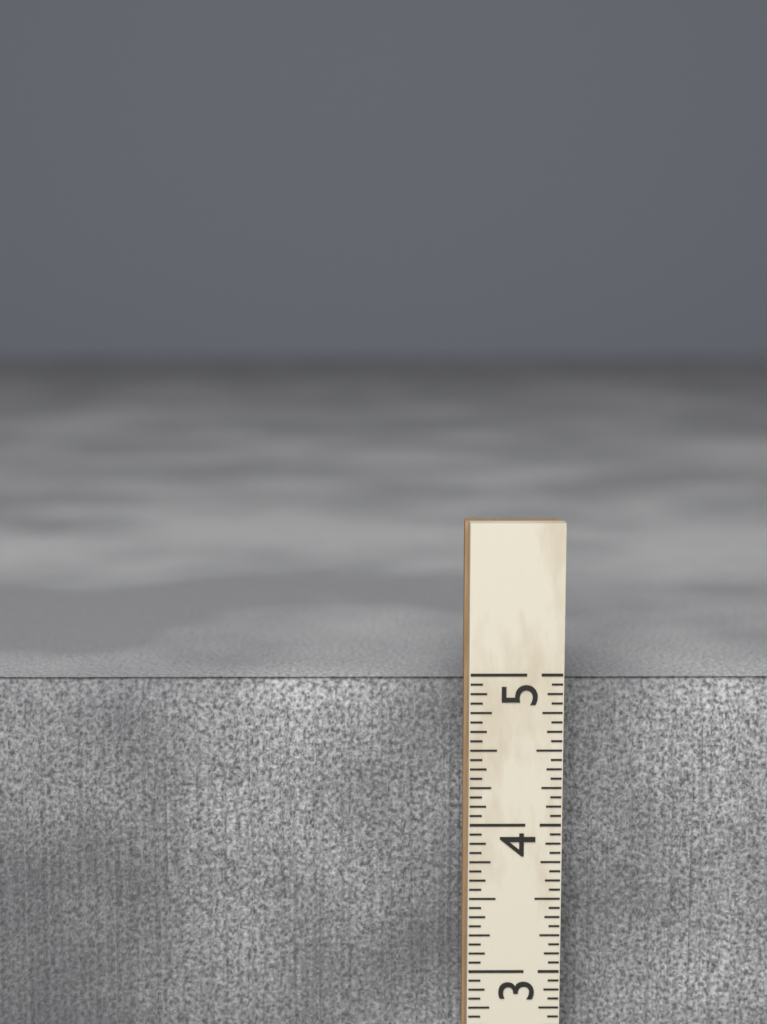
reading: 4.8750 (no unit)
